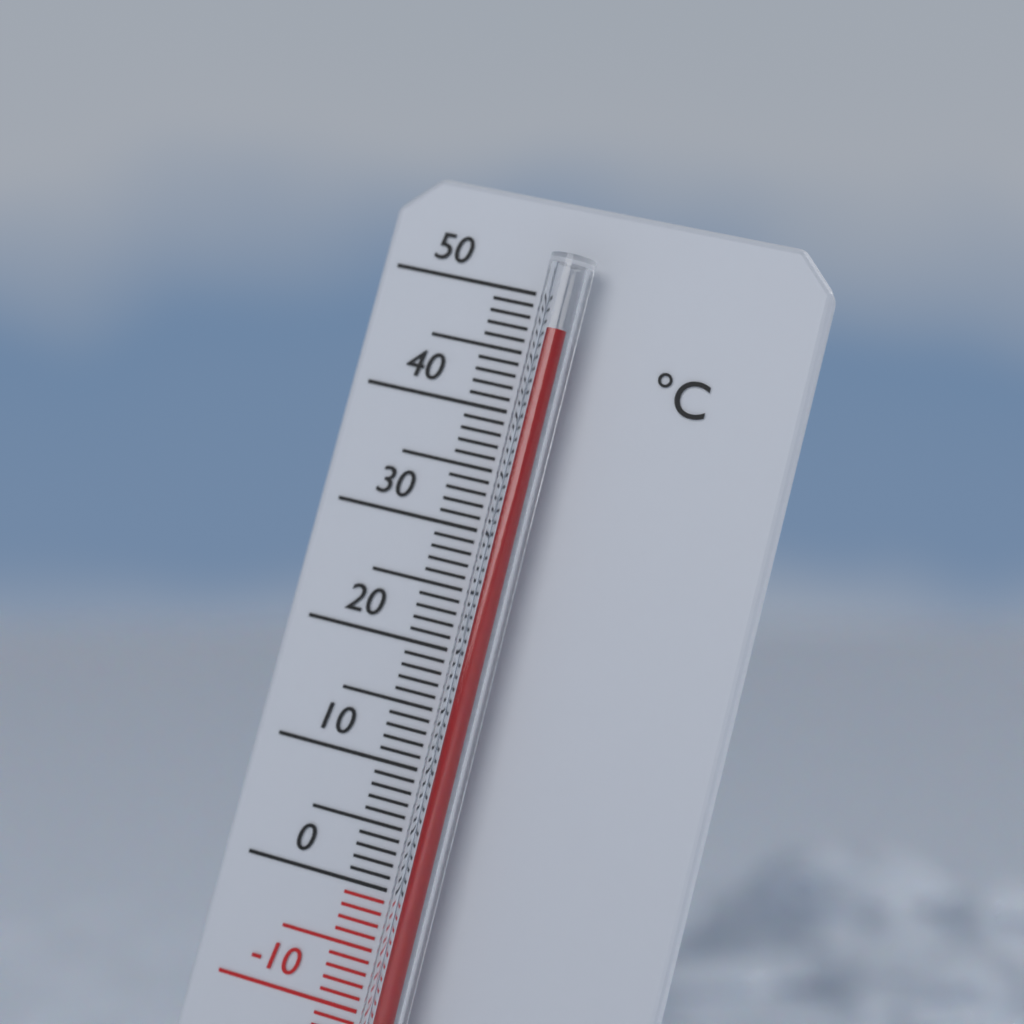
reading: 47 °C
